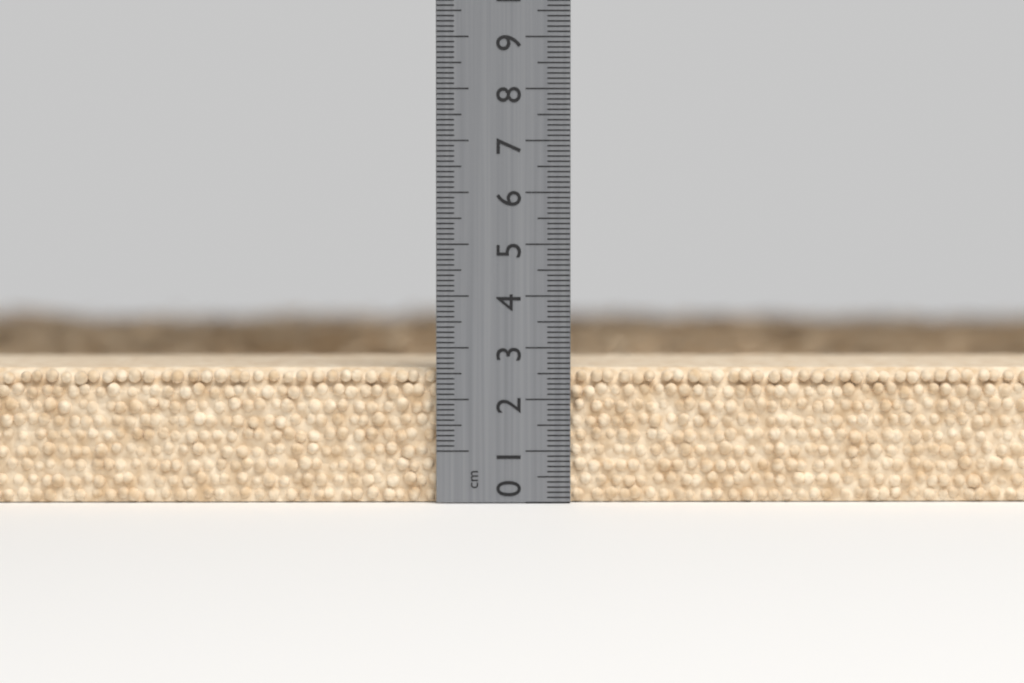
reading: 2.6 cm
